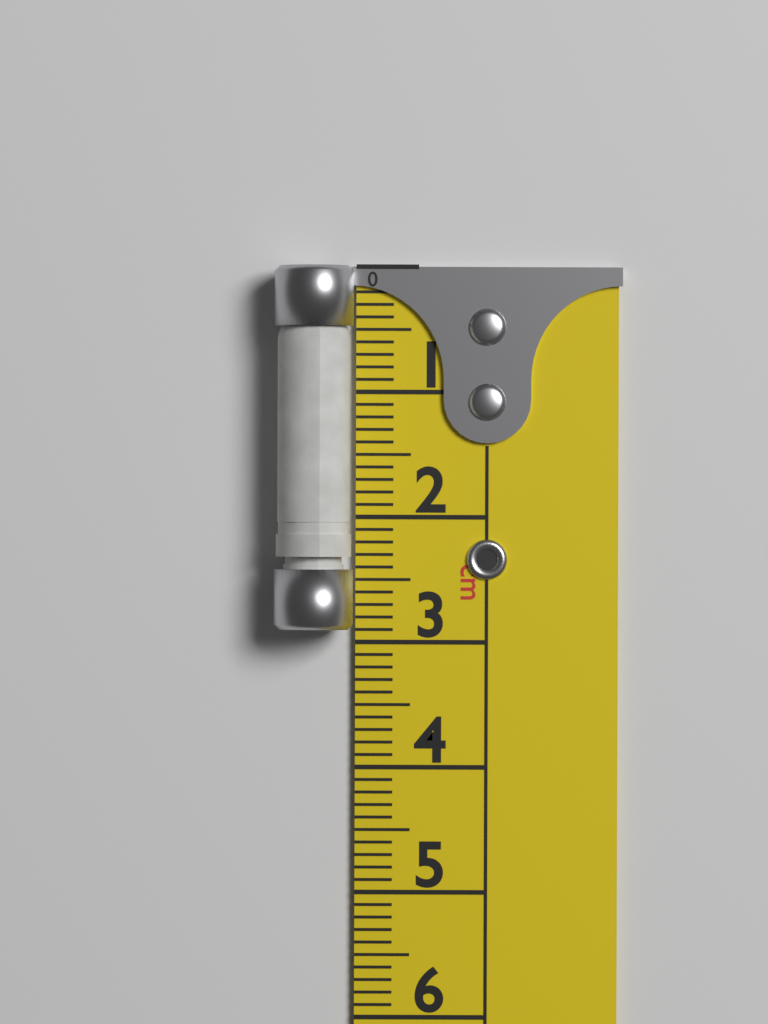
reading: 2.9 cm
